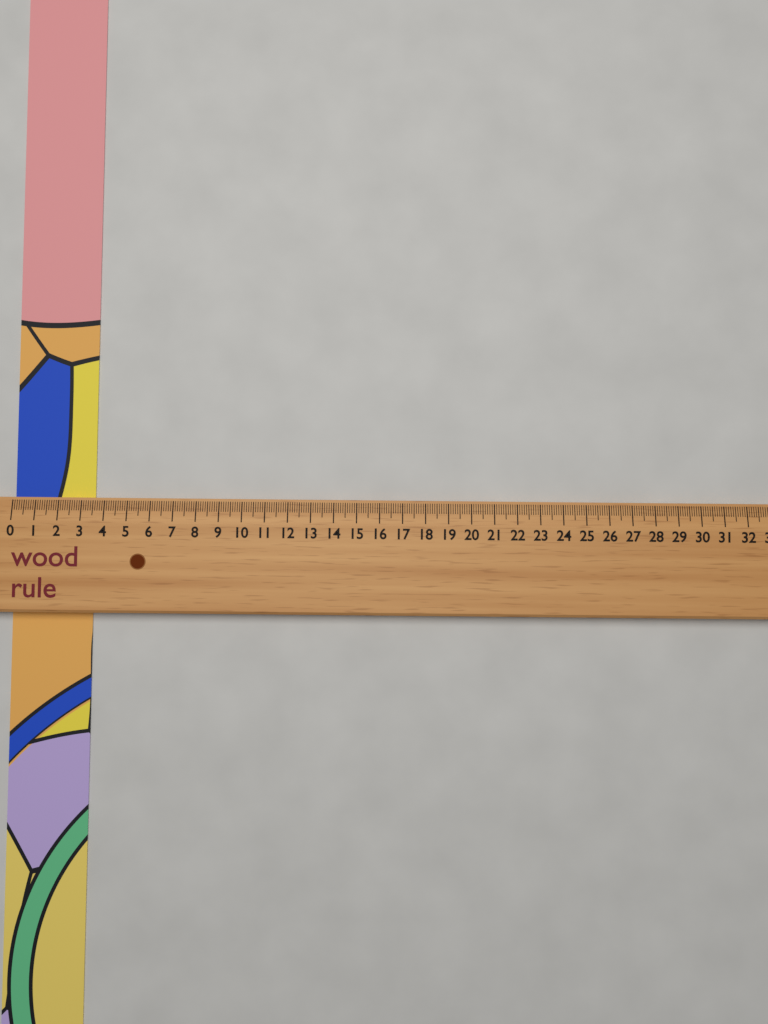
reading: 3.5 (no unit)
